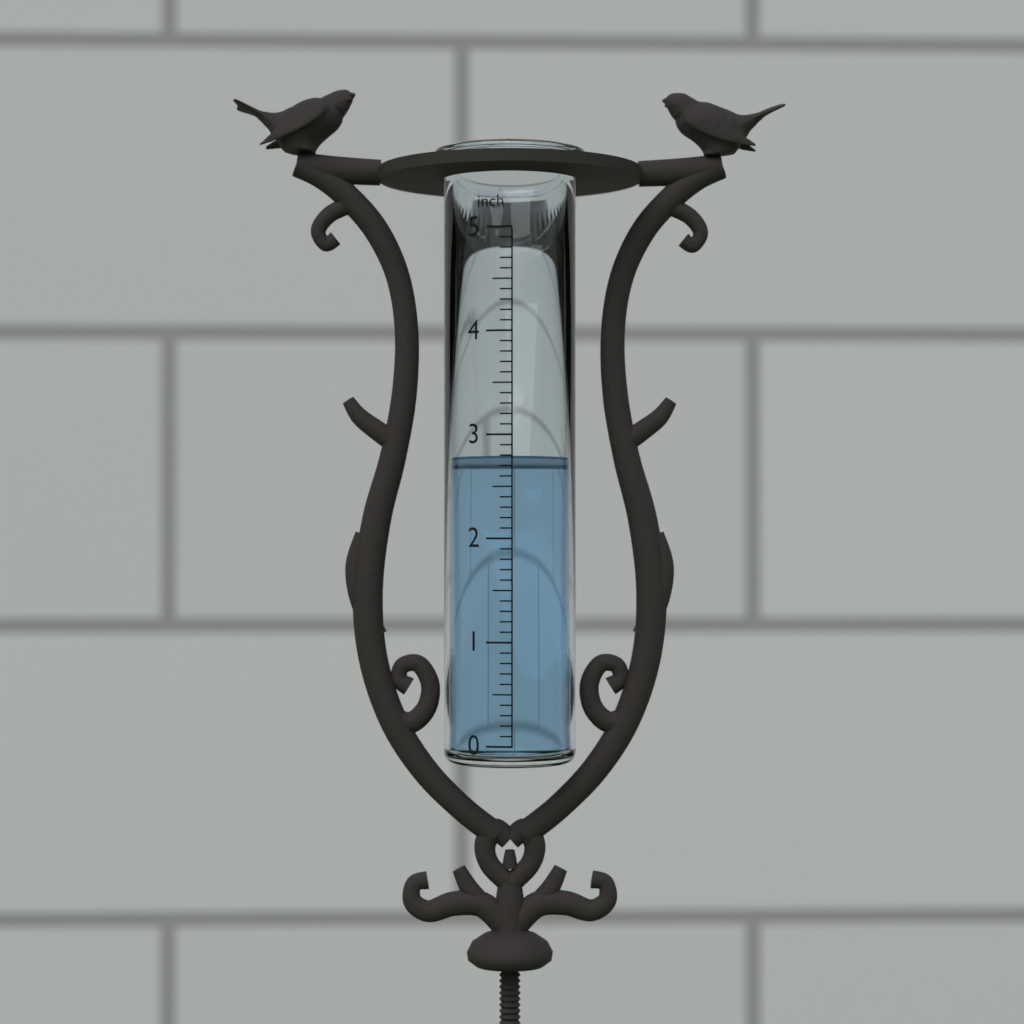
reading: 2.8 inch
